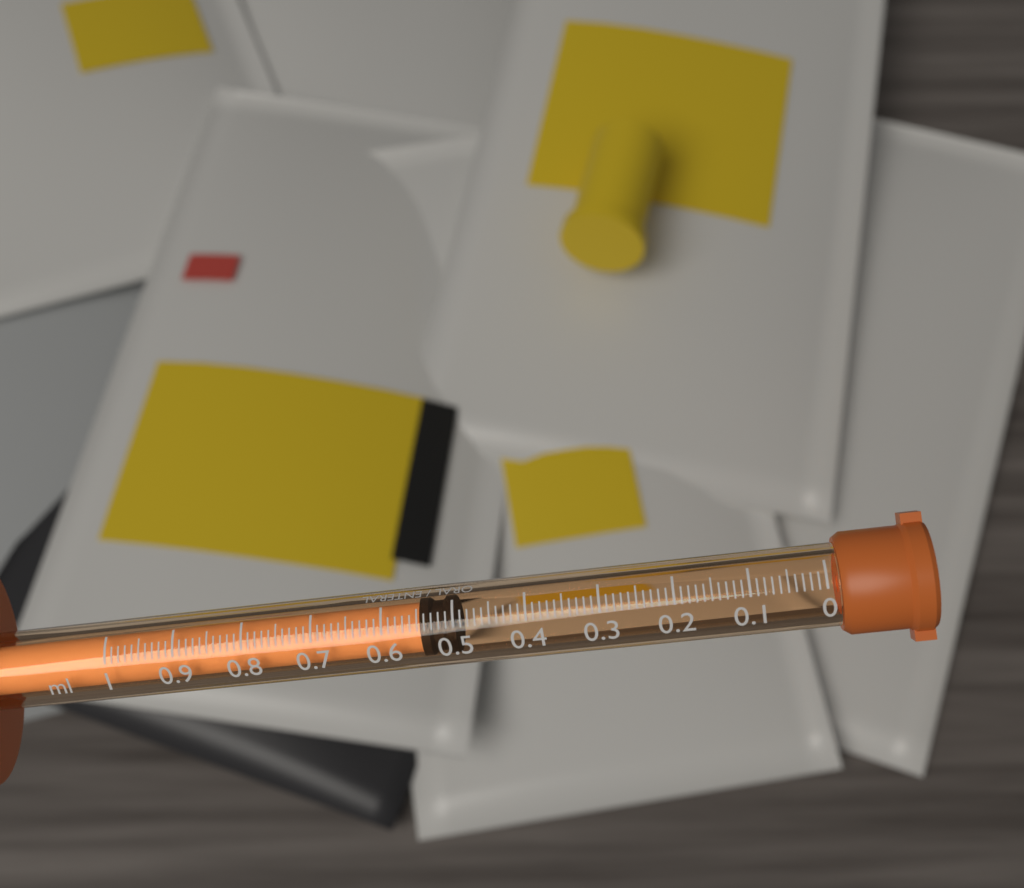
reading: 0.50 ml
